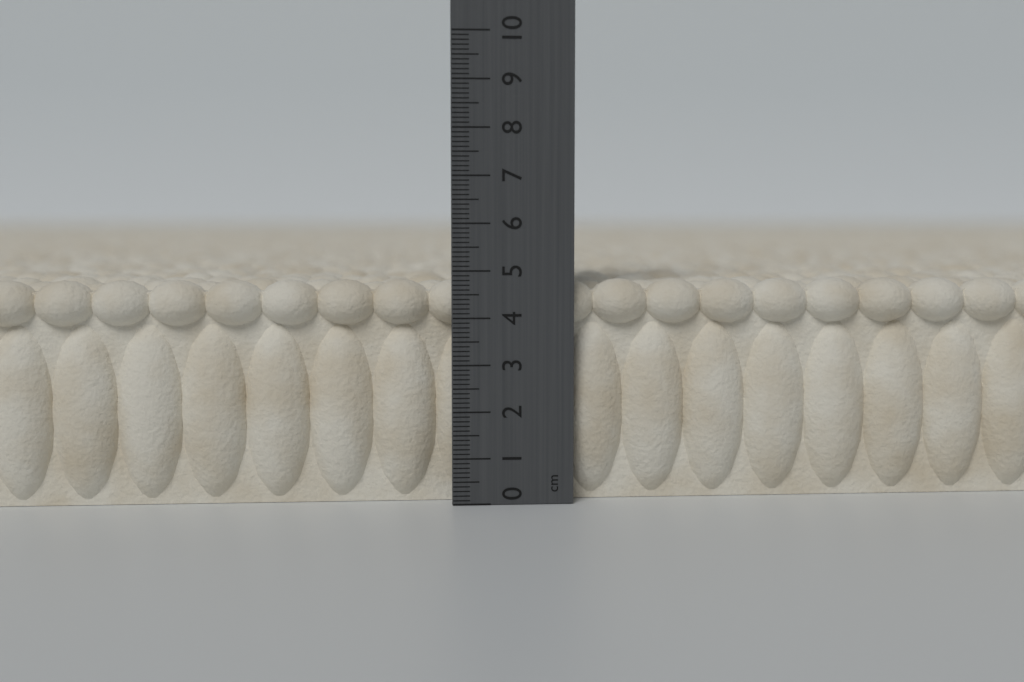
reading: 4.8 cm
